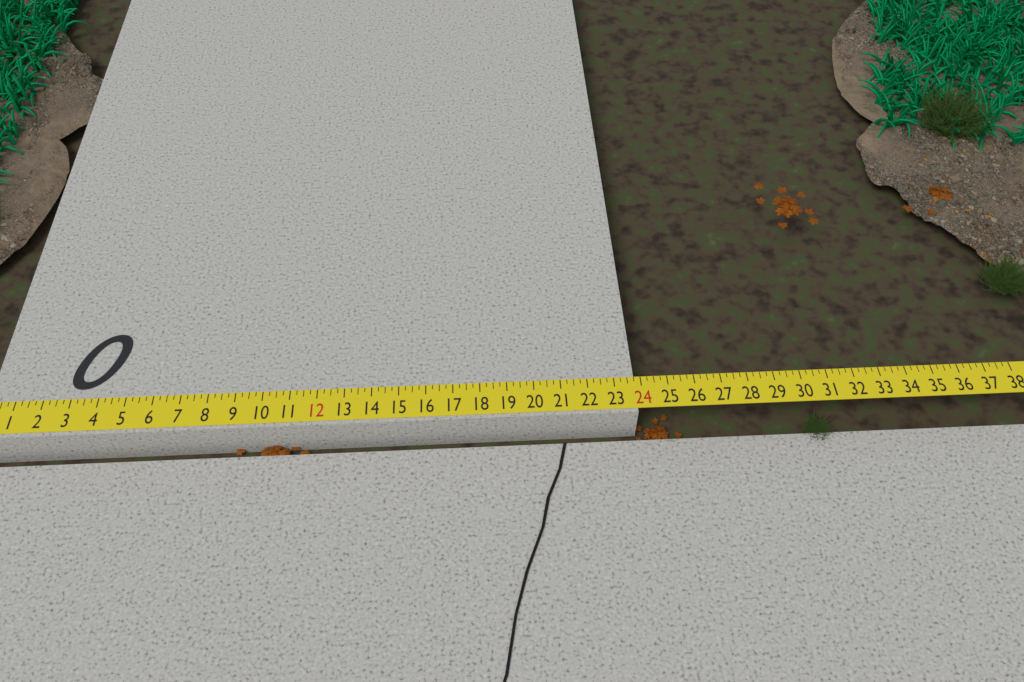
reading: 23.75 in
